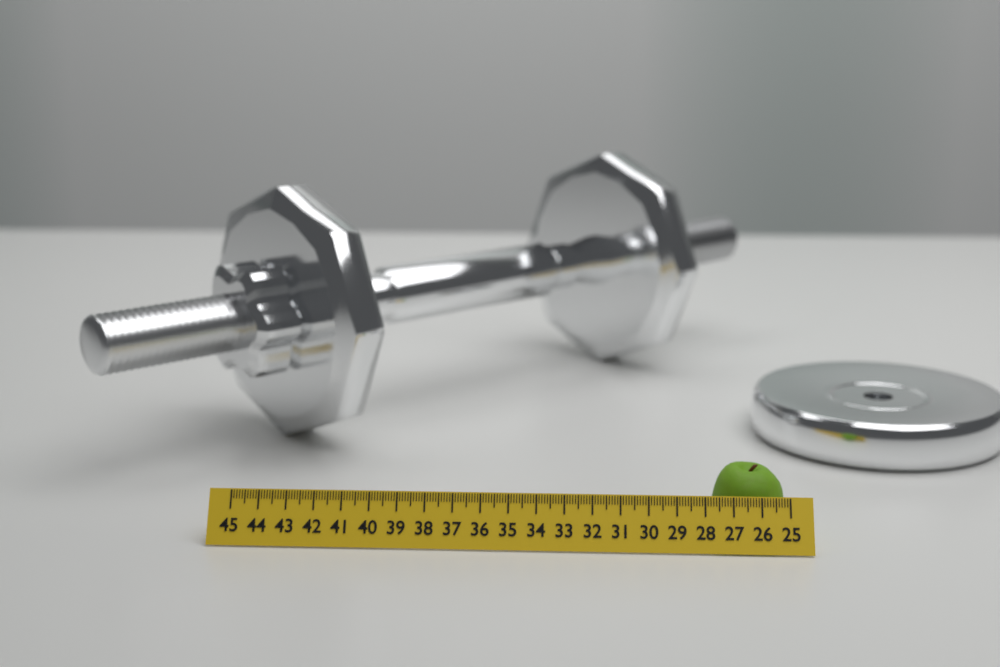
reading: 27.6 (no unit)
